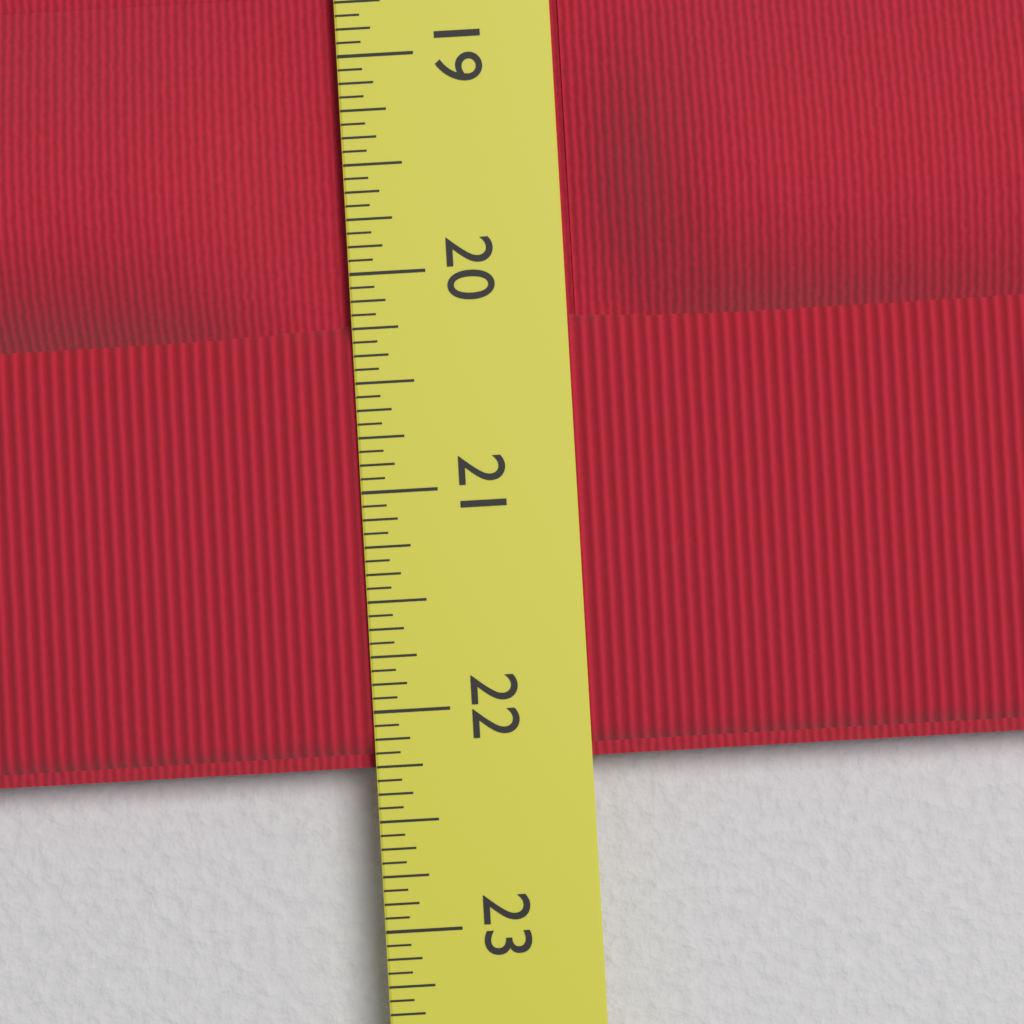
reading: 22.2500 in
